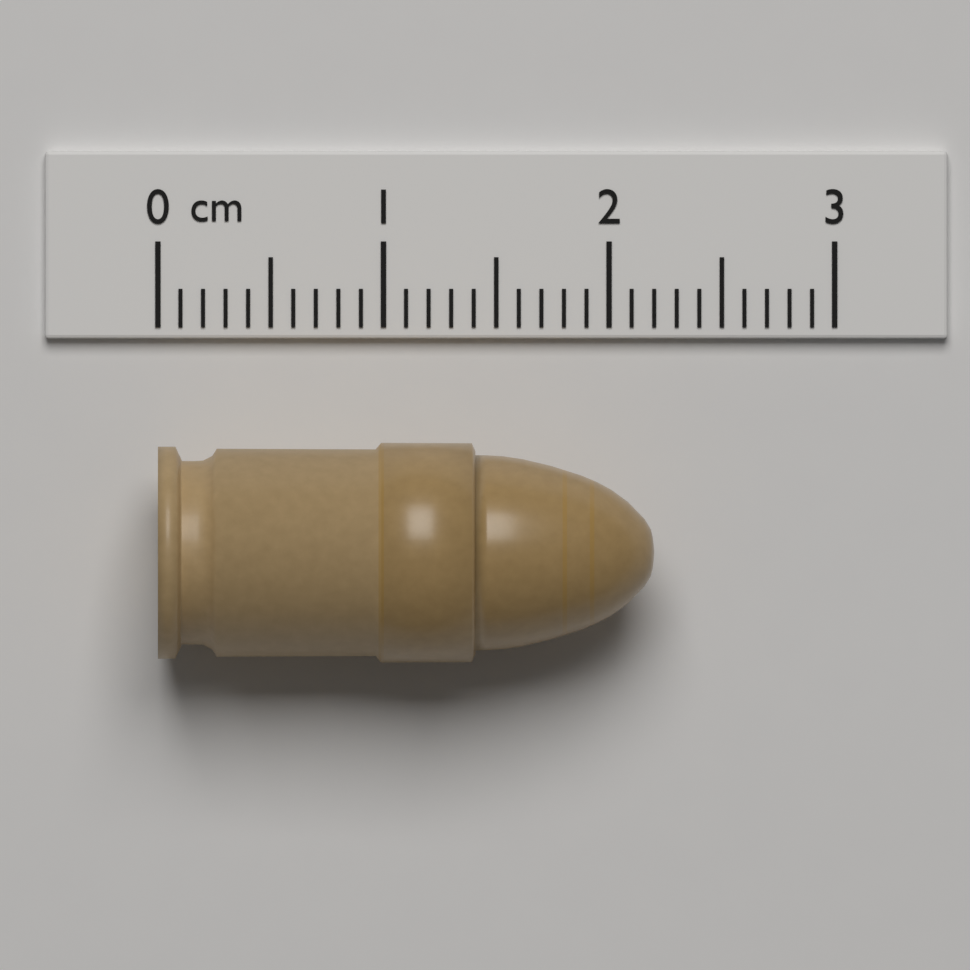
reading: 2.2 cm
